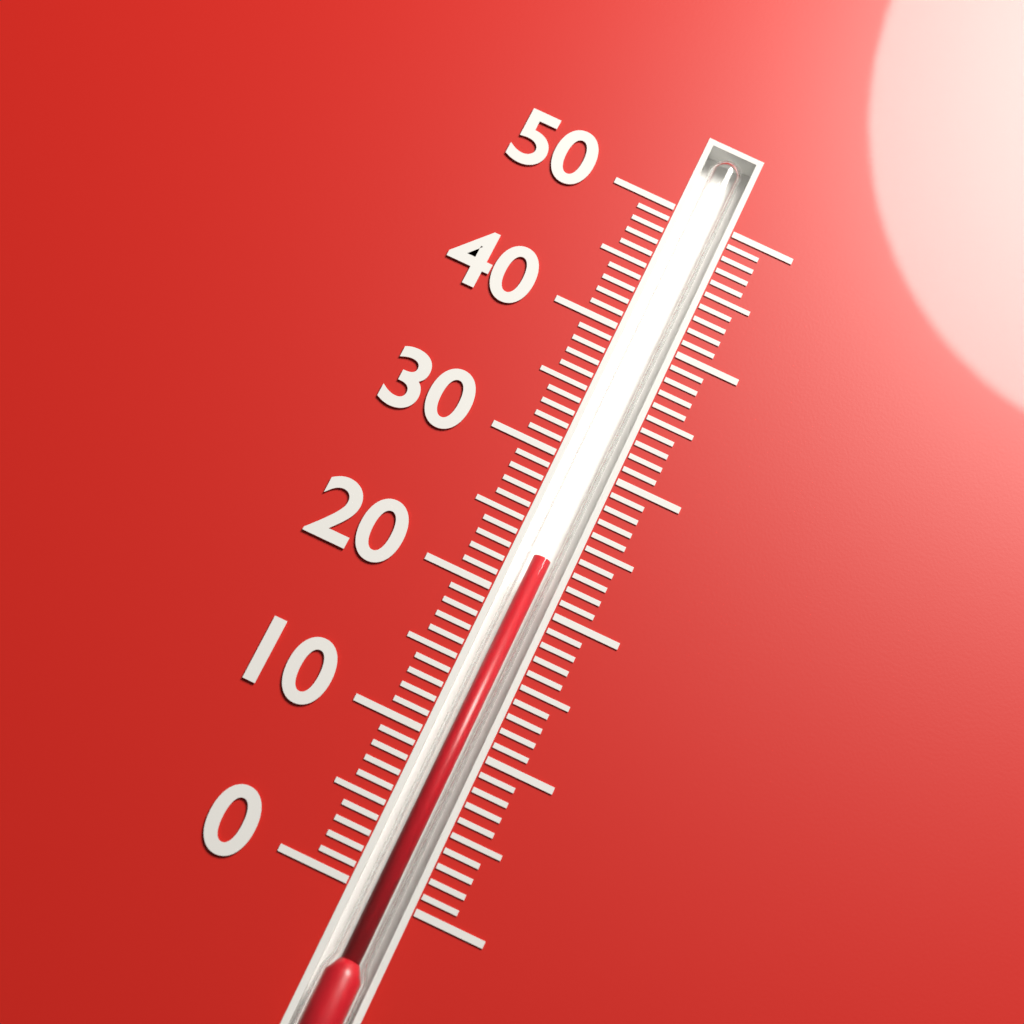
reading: 23 (no unit)
